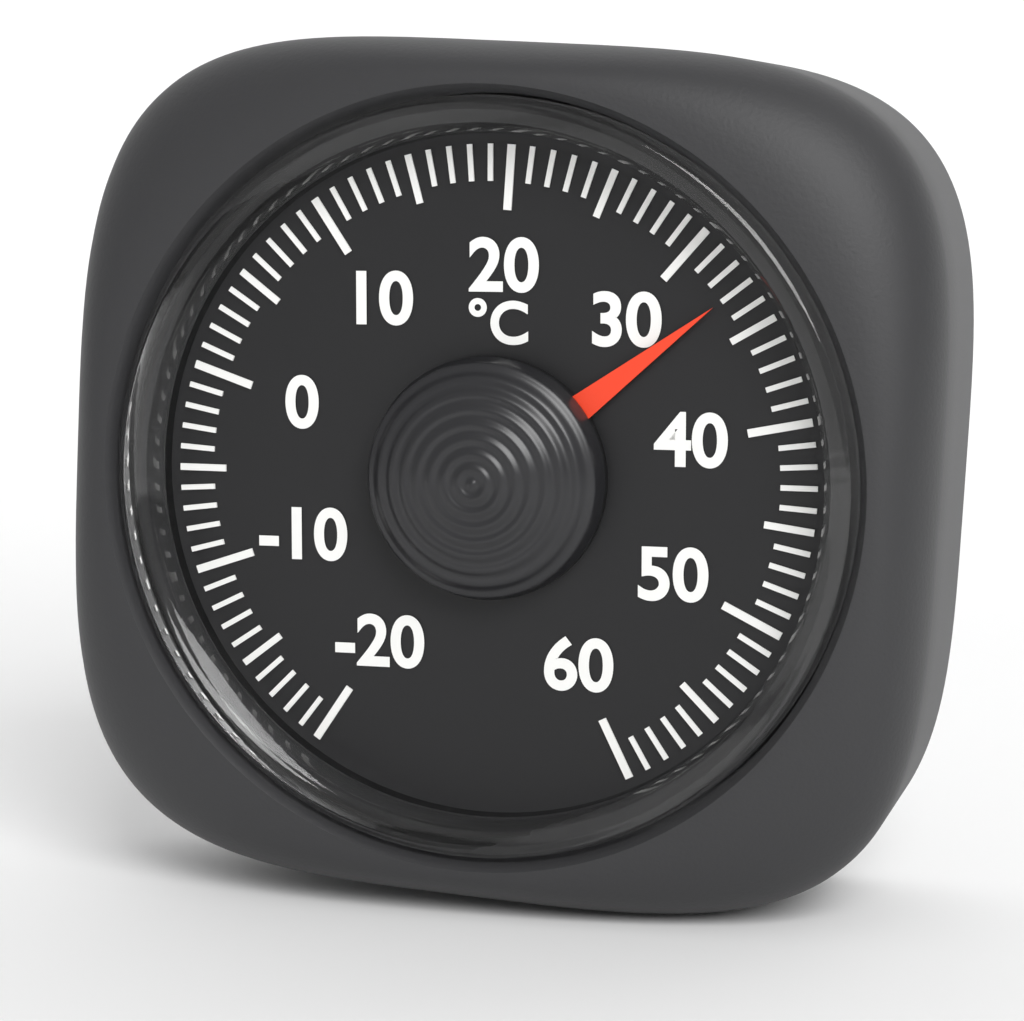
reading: 33 °C
